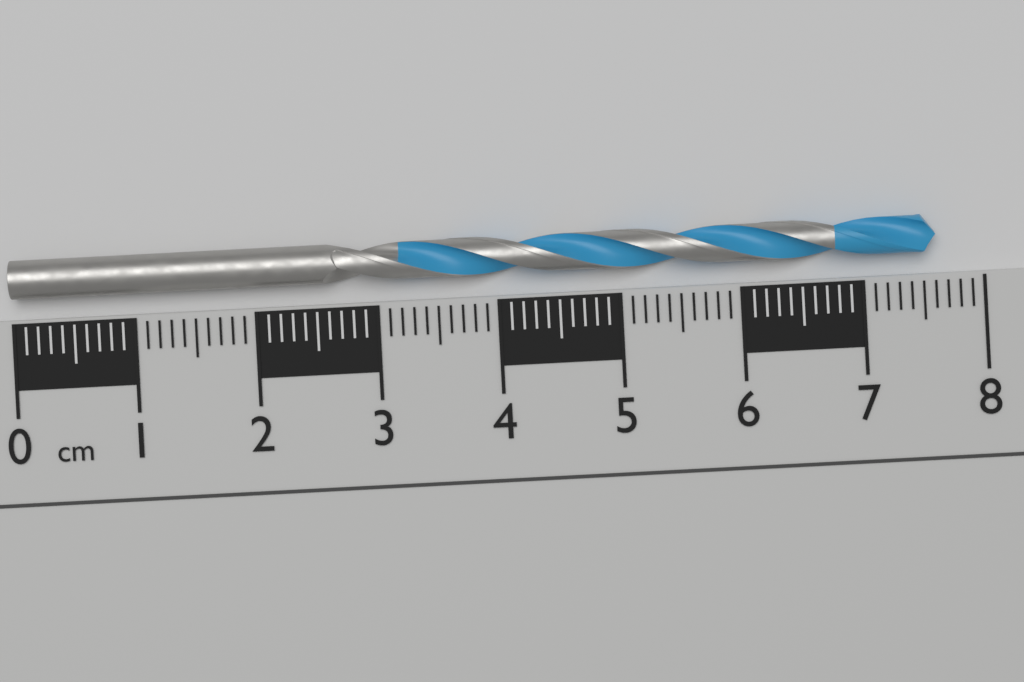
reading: 7.6 cm
